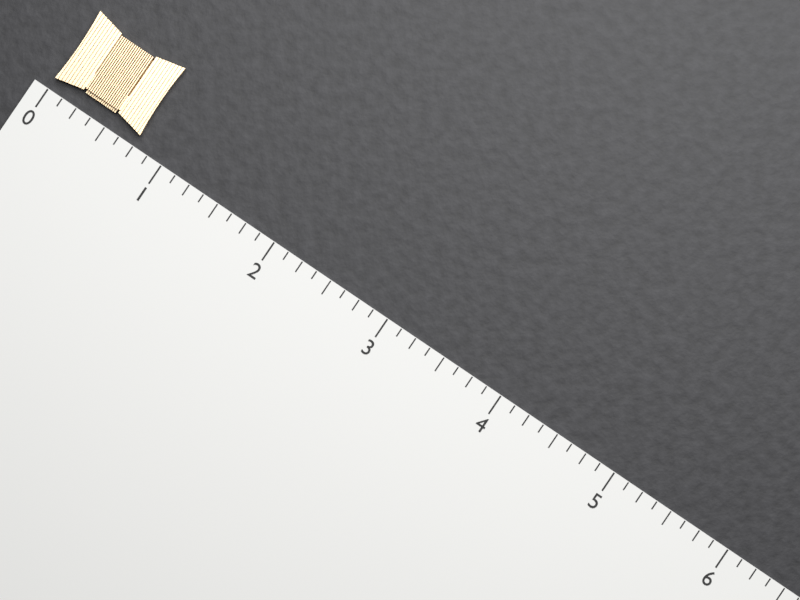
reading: 0.750 (no unit)
